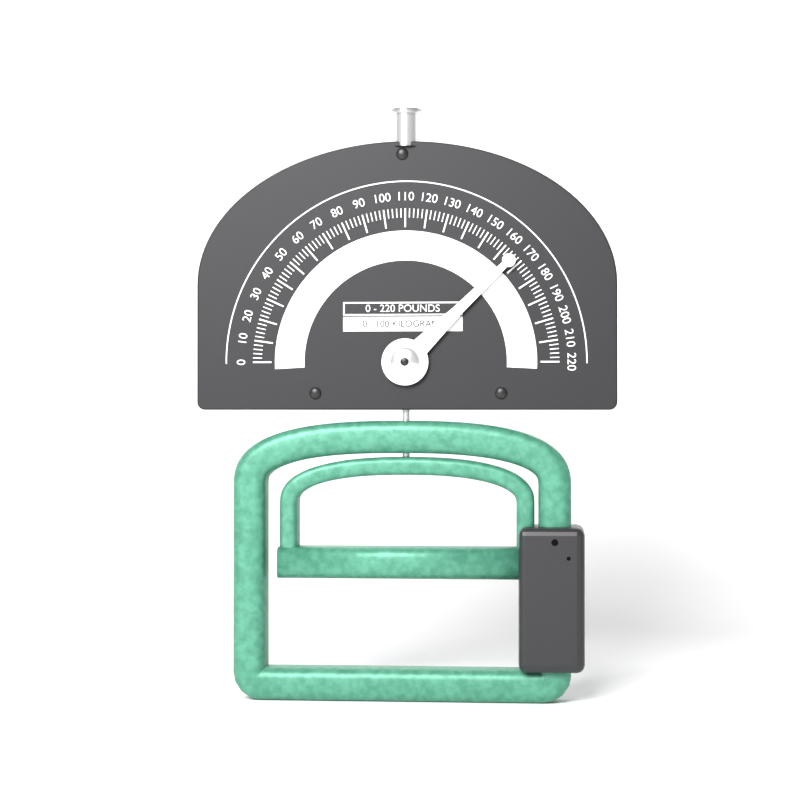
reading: 166 lb
